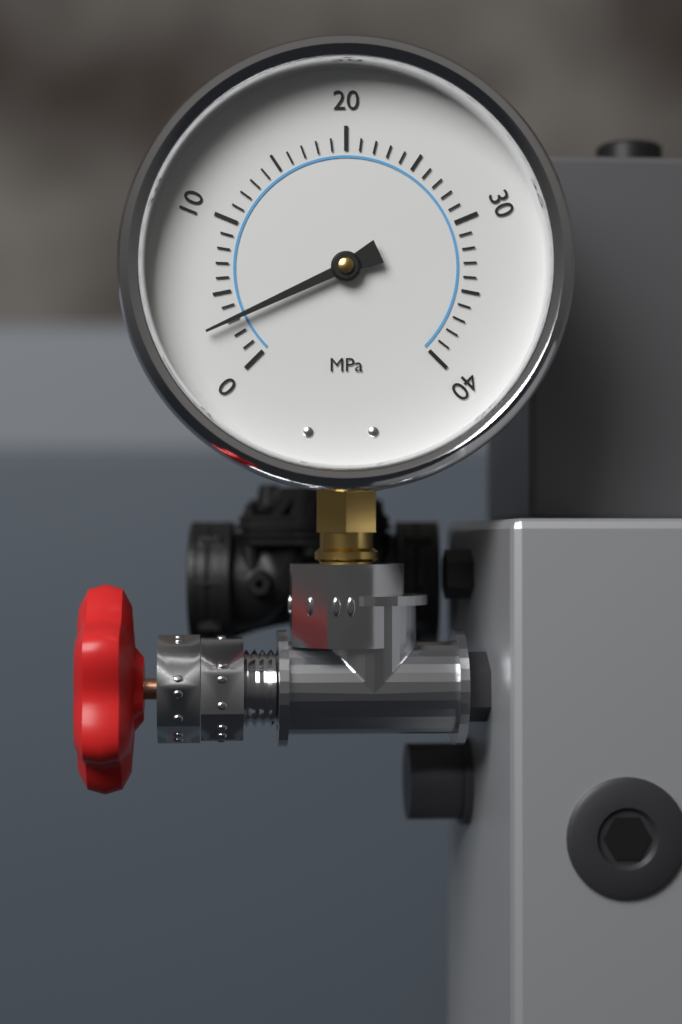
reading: 3 MPa
